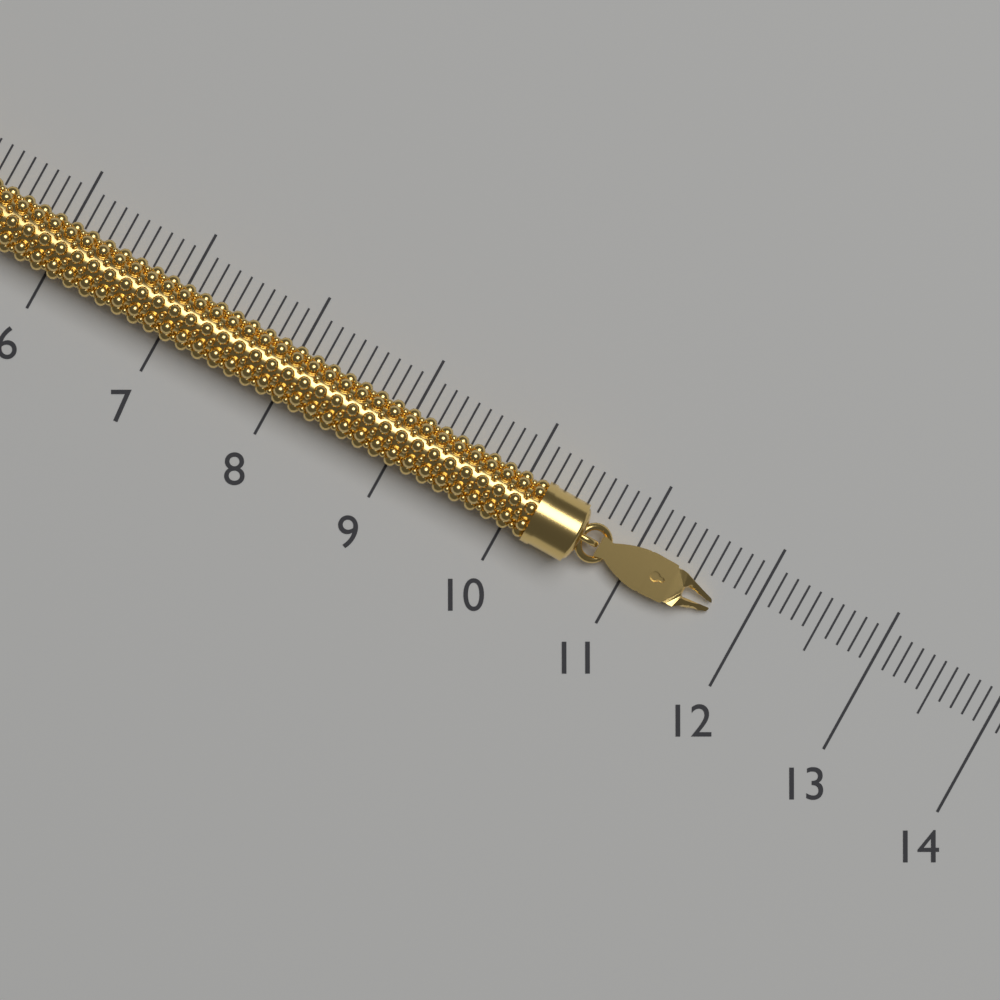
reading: 11.7 (no unit)
